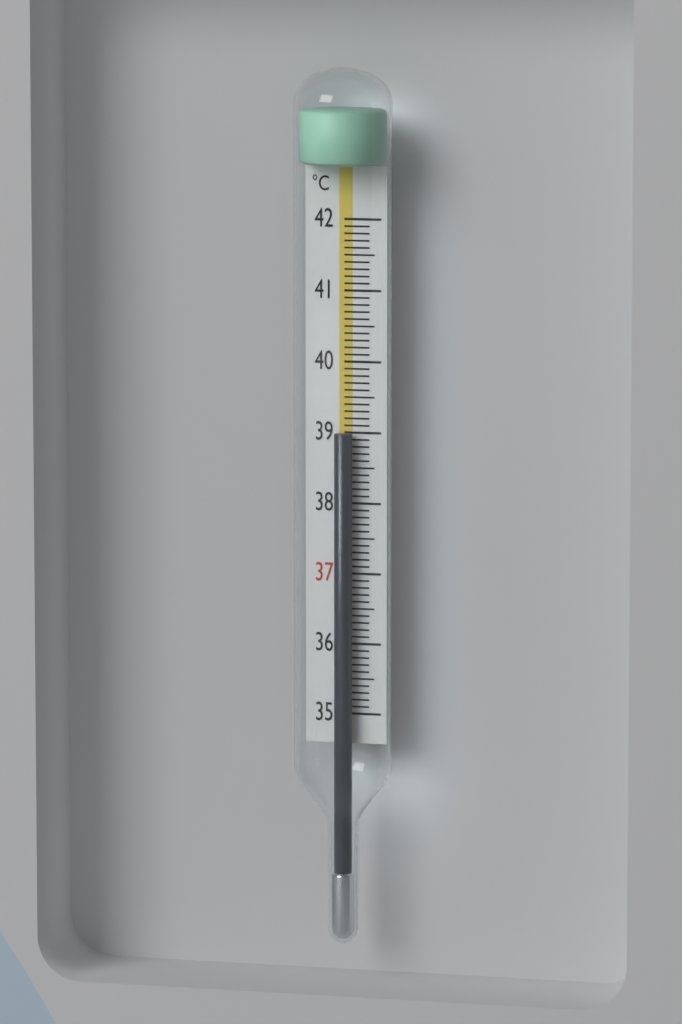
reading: 39.0 °C
